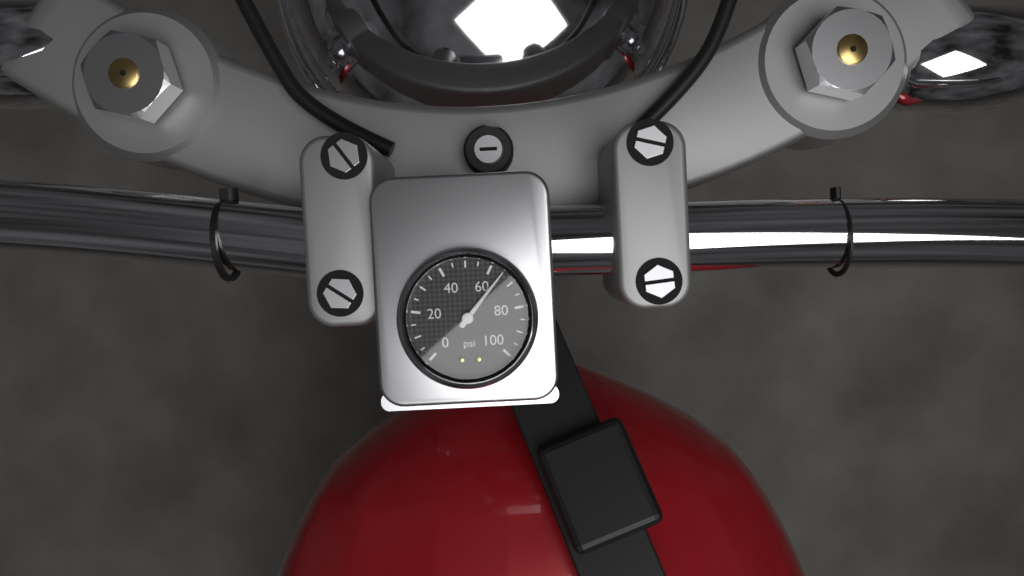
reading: 65 psi
